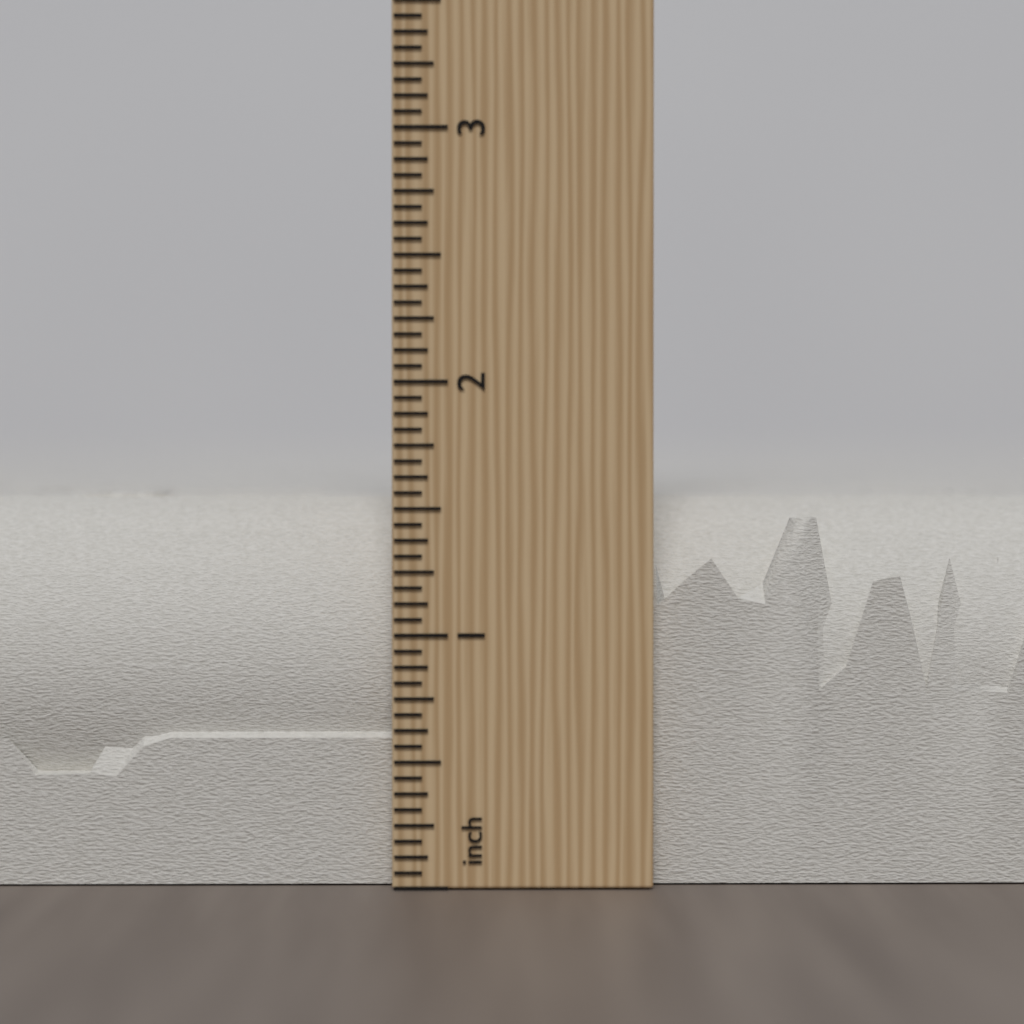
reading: 1.5625 inch
